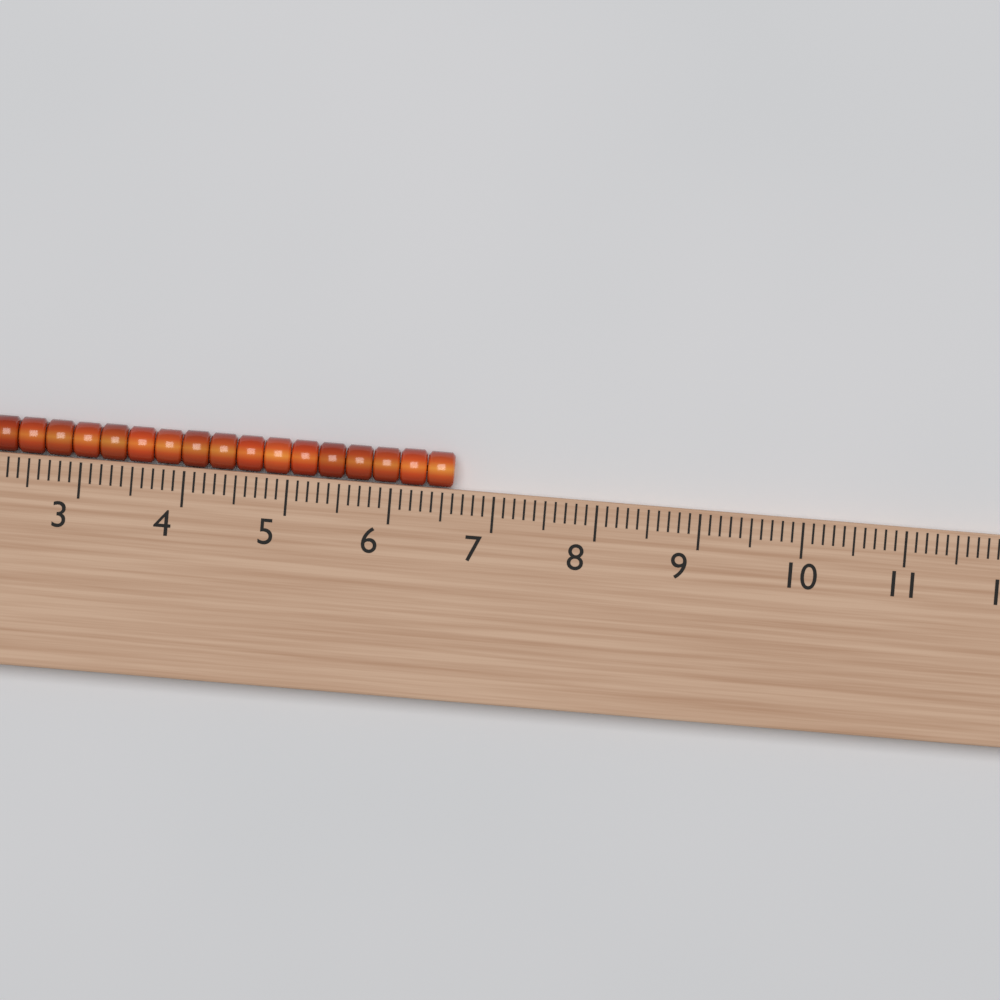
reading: 6.6 (no unit)
